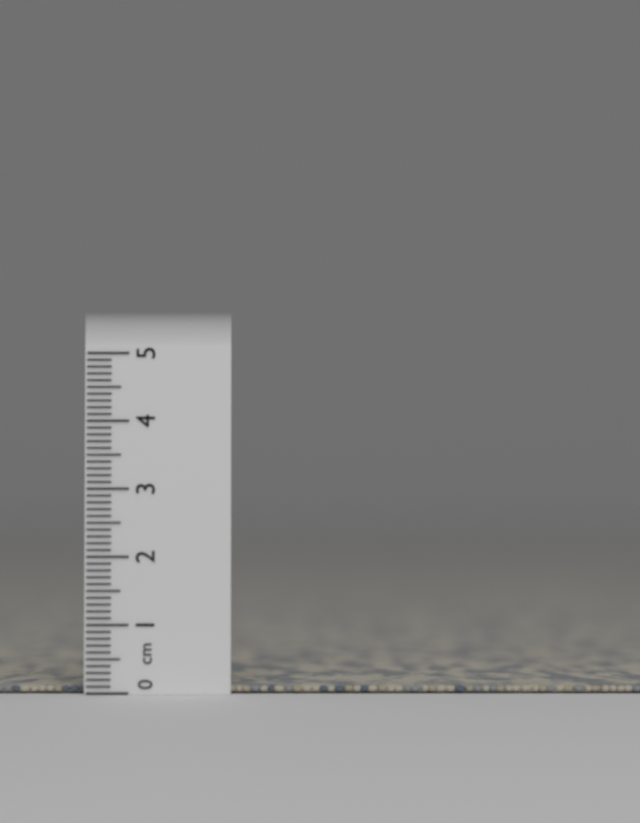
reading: 0.1 cm
